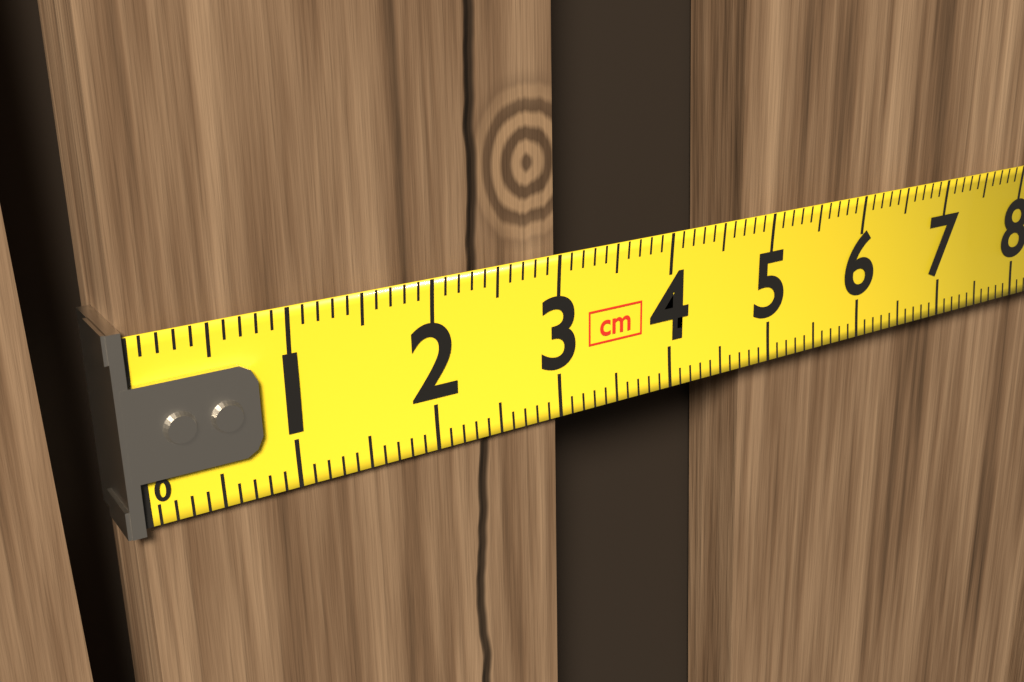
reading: 3.0 cm
